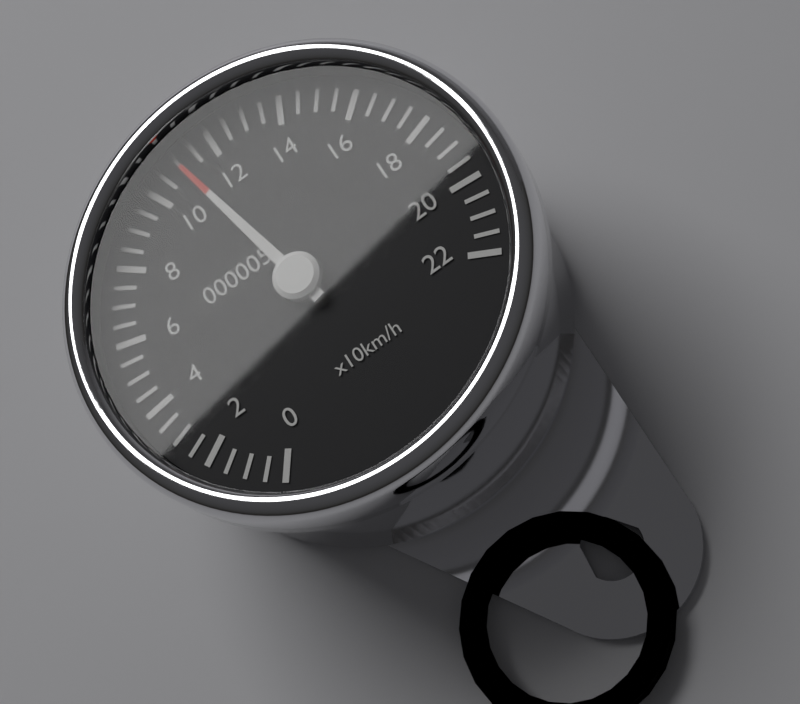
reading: 110 km/h
